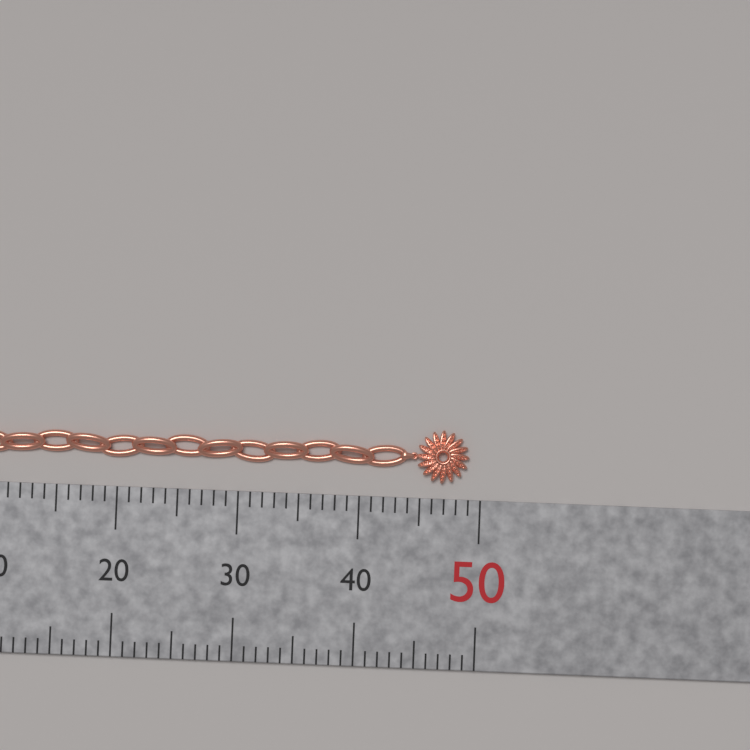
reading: 49 mm
